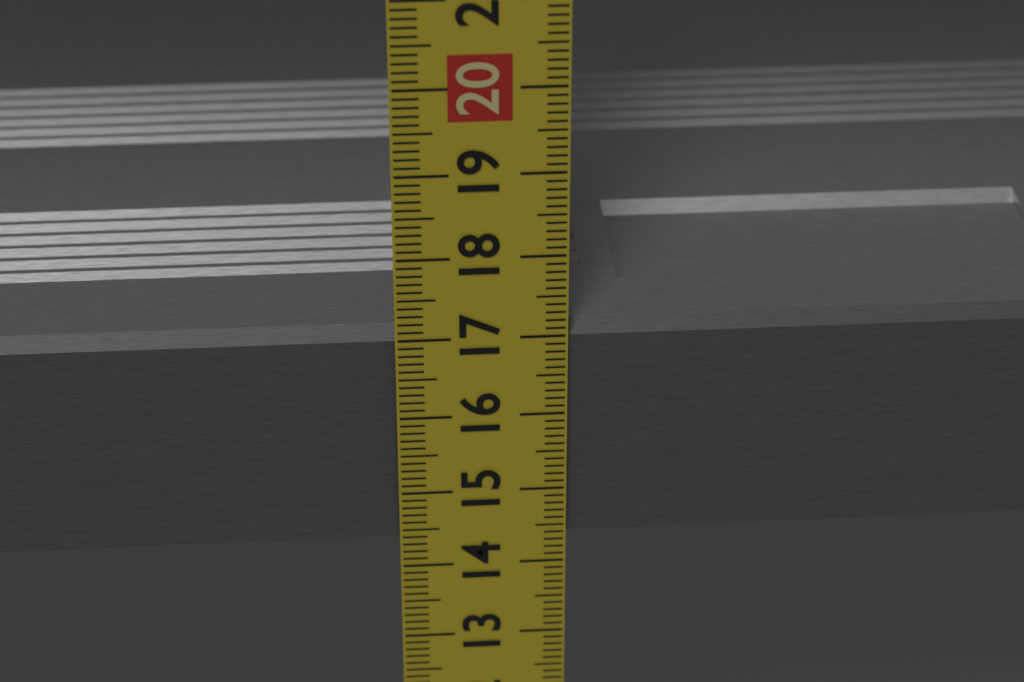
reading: 17.1 cm
